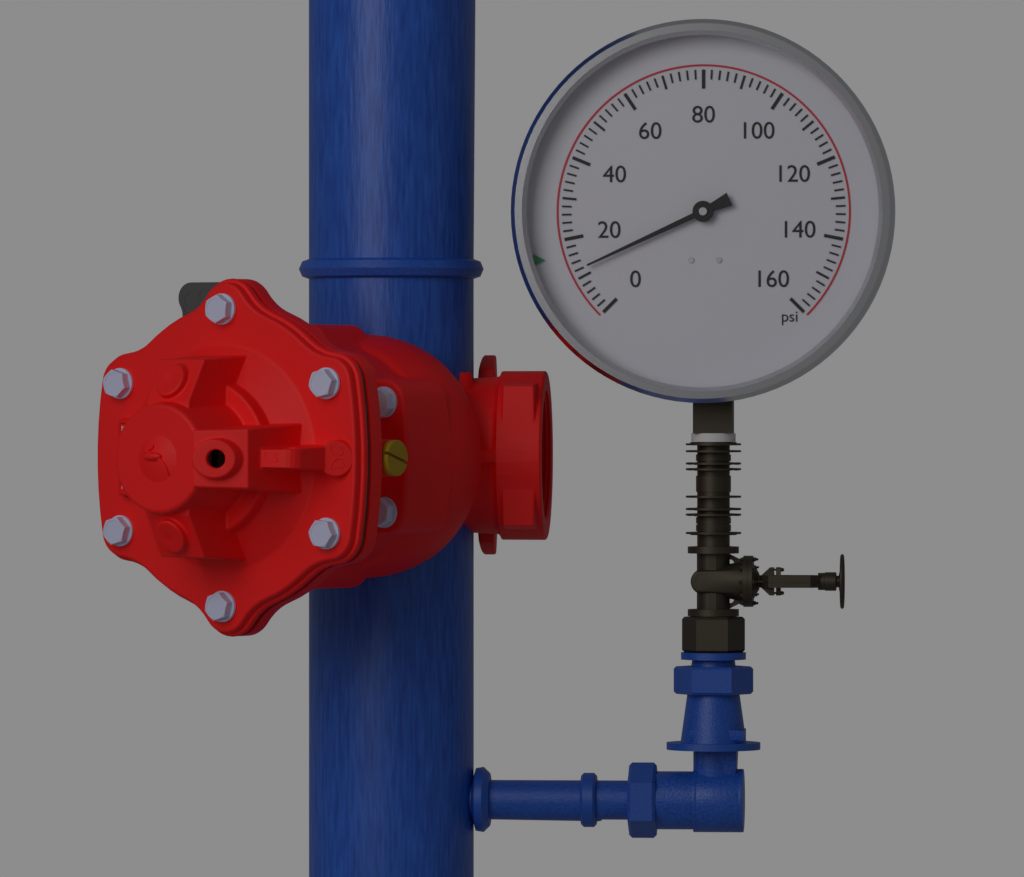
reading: 12 psi
